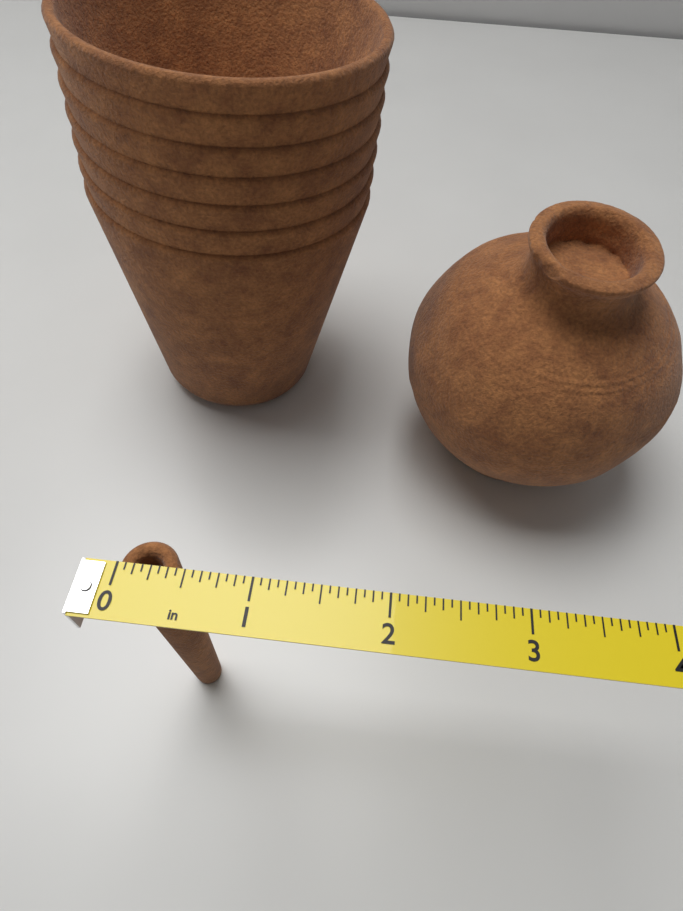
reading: 0.4375 in
